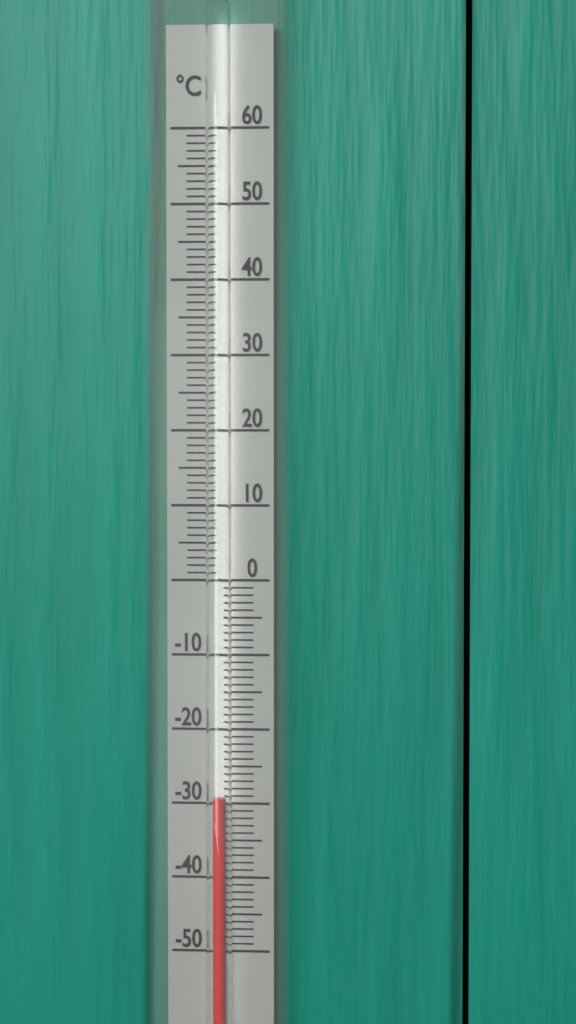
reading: -29 °C
